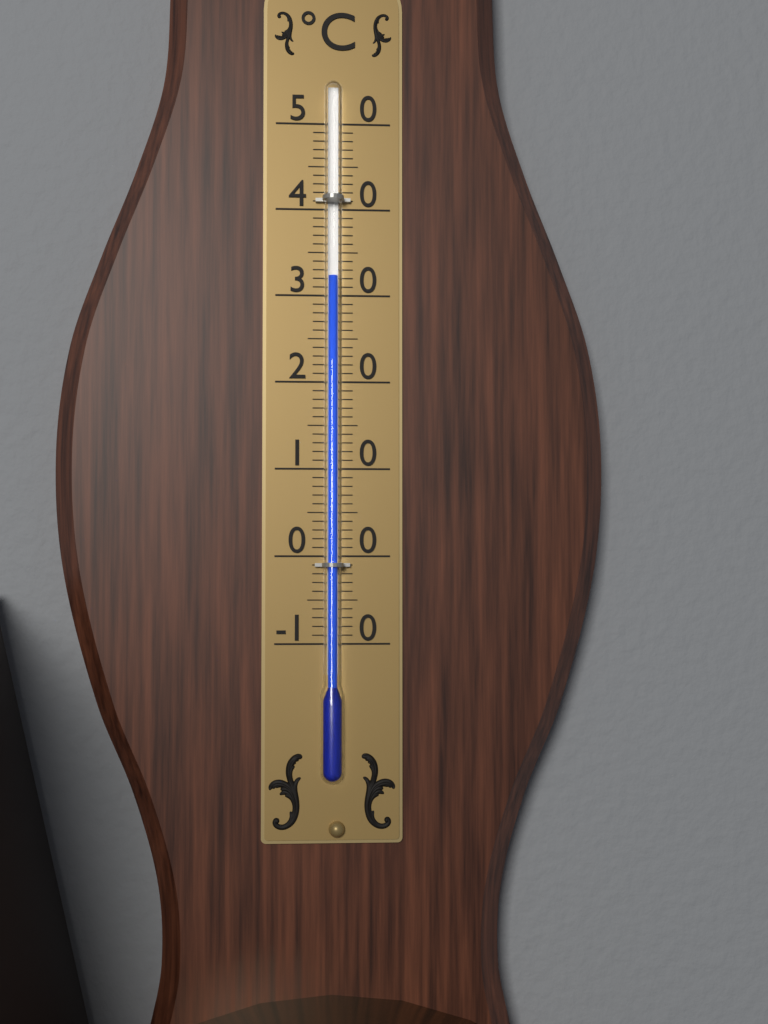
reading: 32 °C
